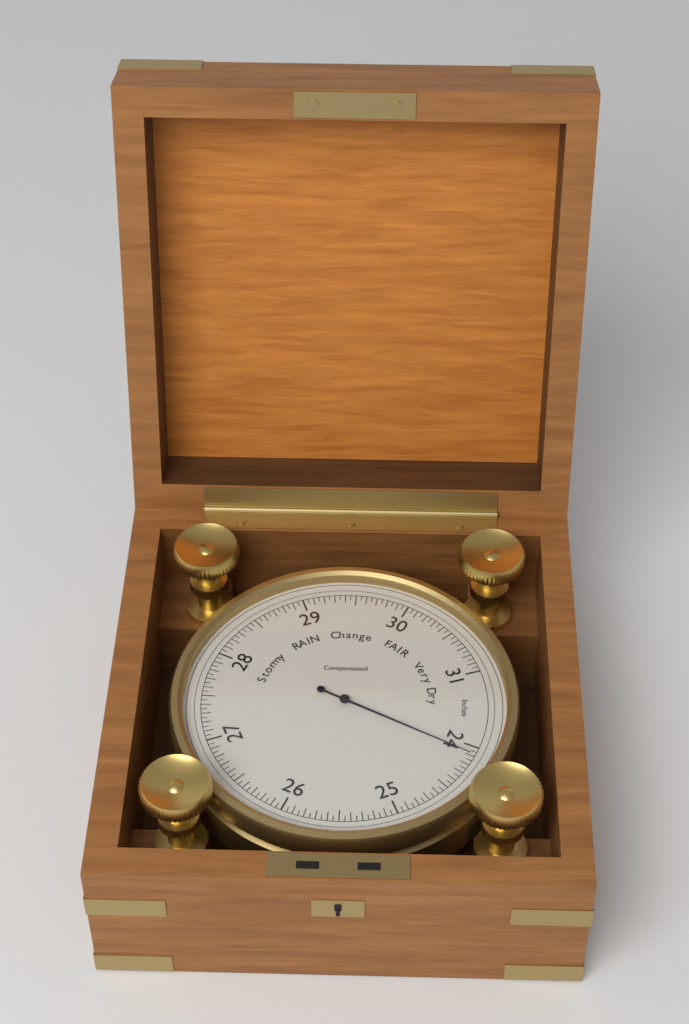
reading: 24.10 inHg
